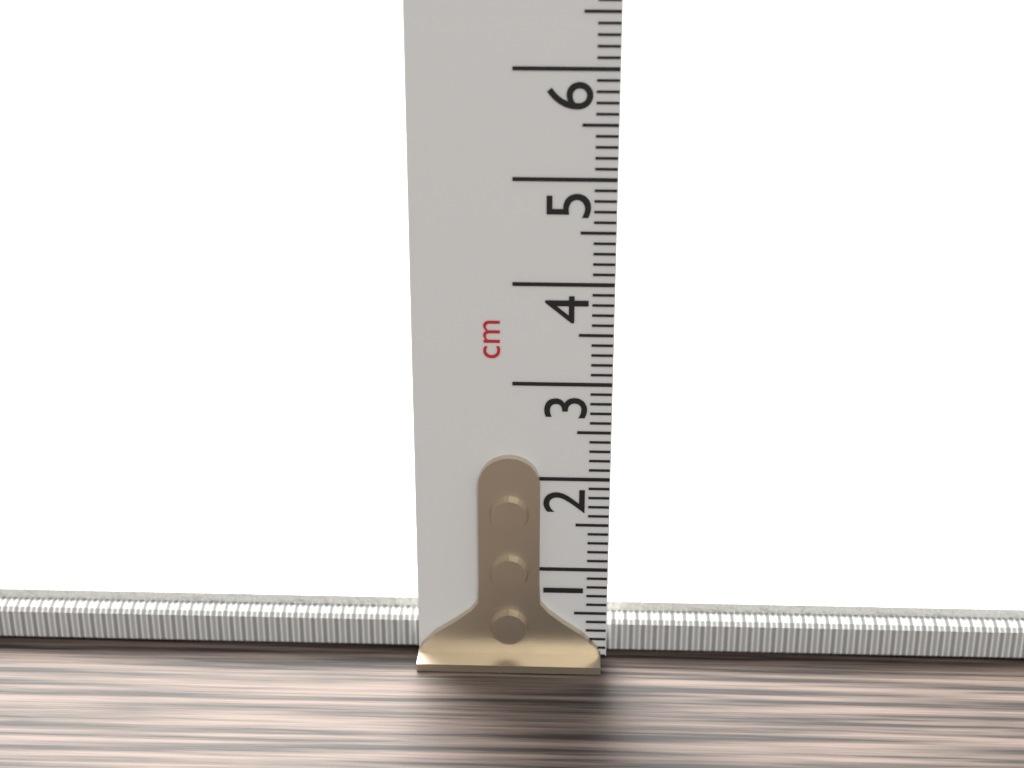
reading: 0.5 cm
